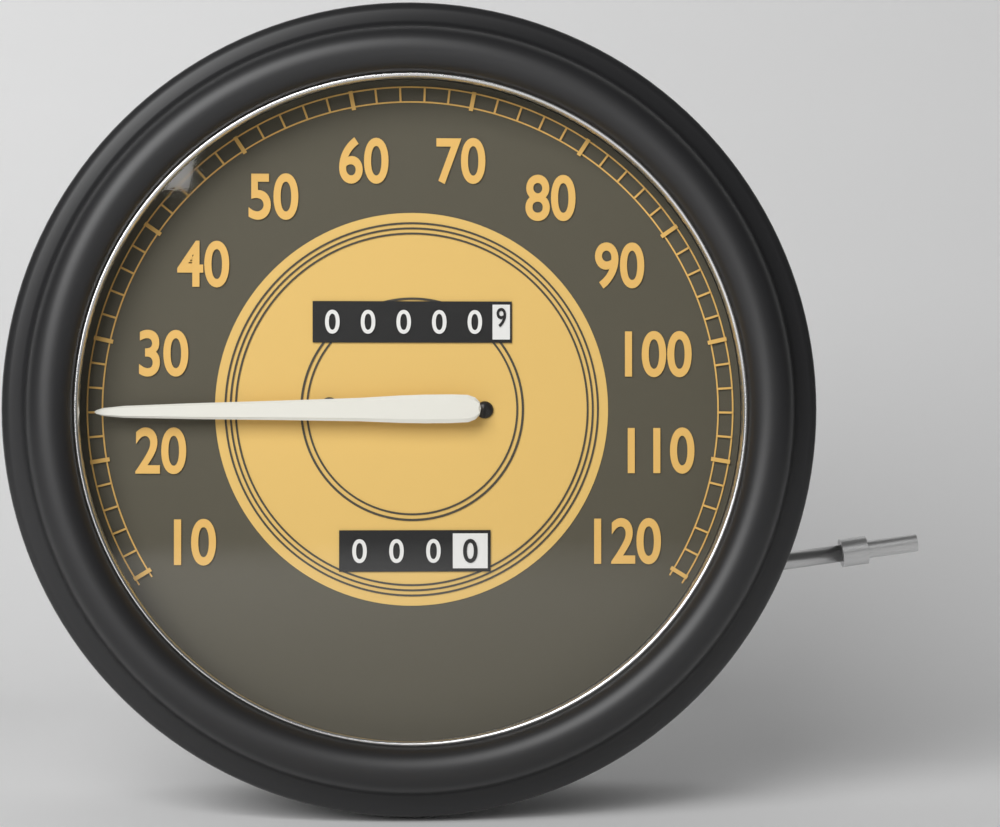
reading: 24 (no unit)
